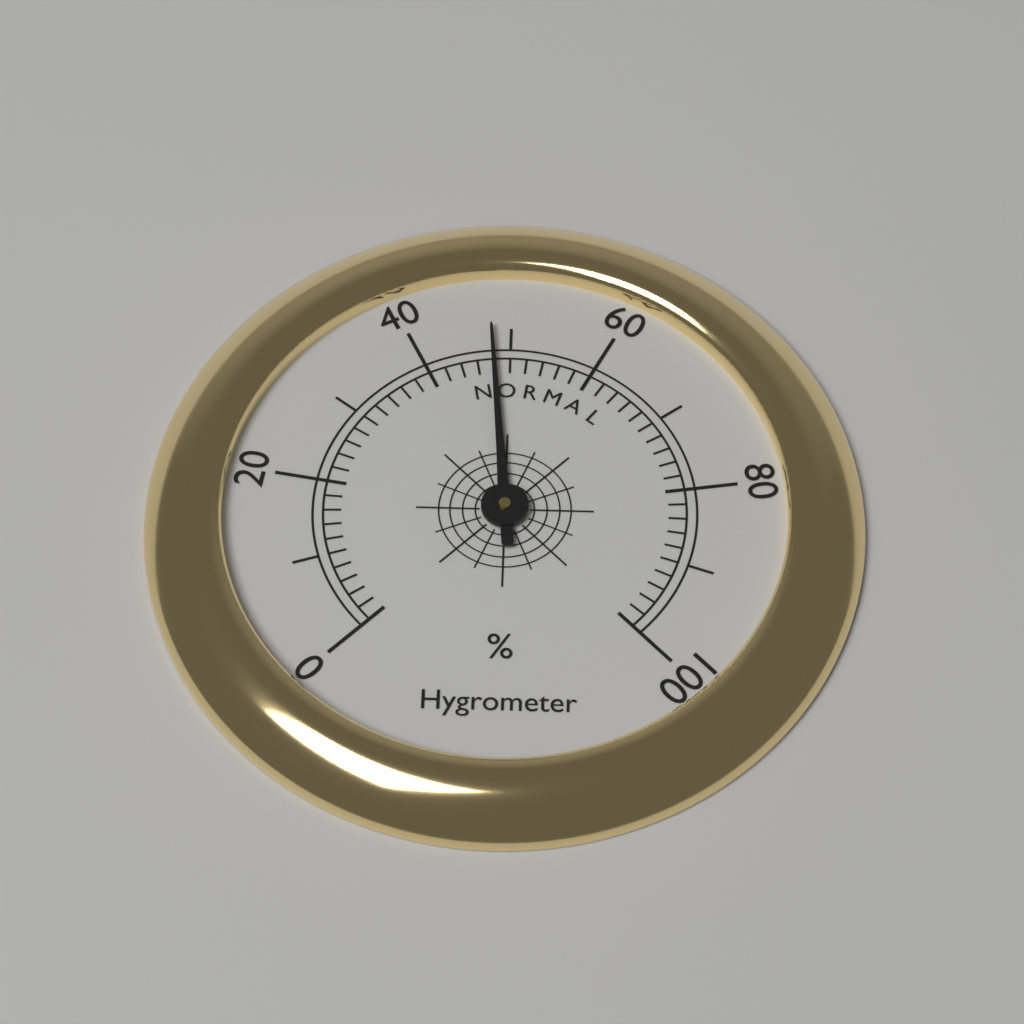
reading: 48 %
